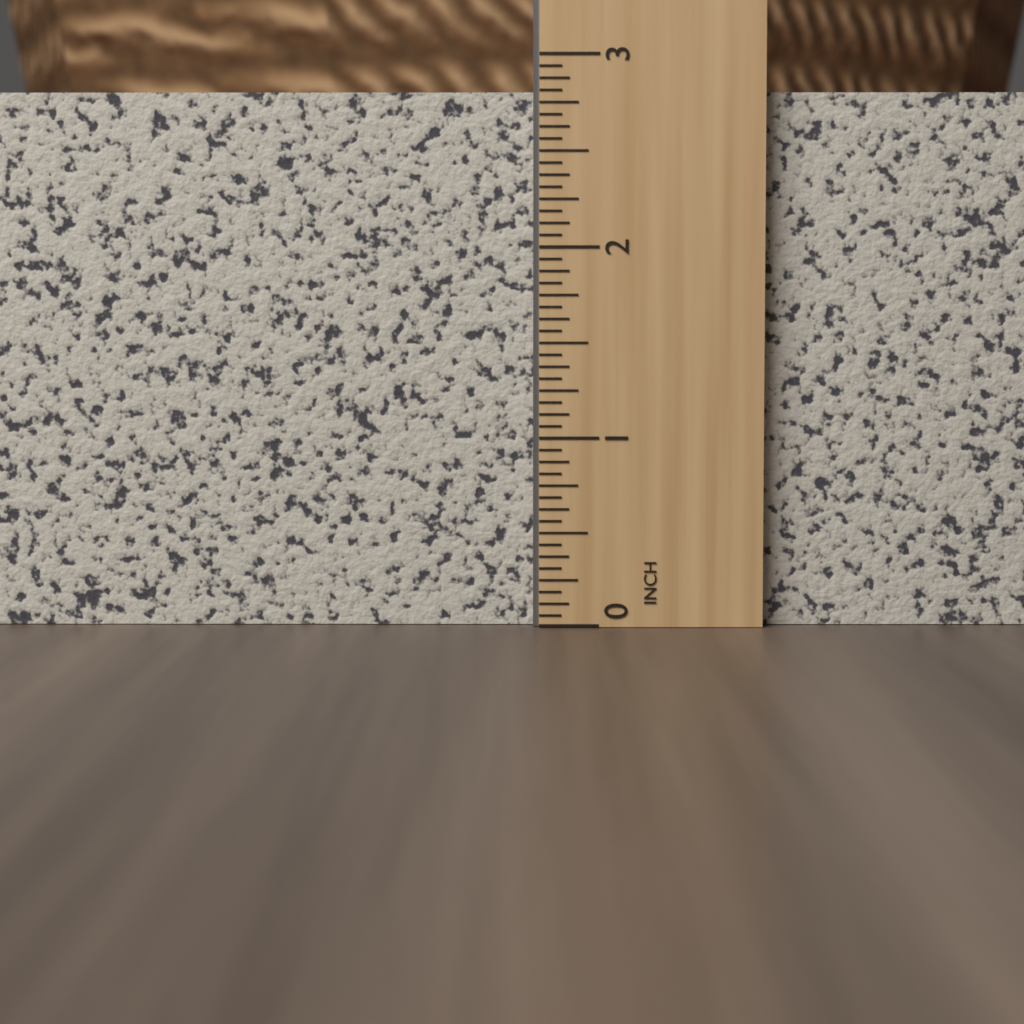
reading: 2.8125 in
